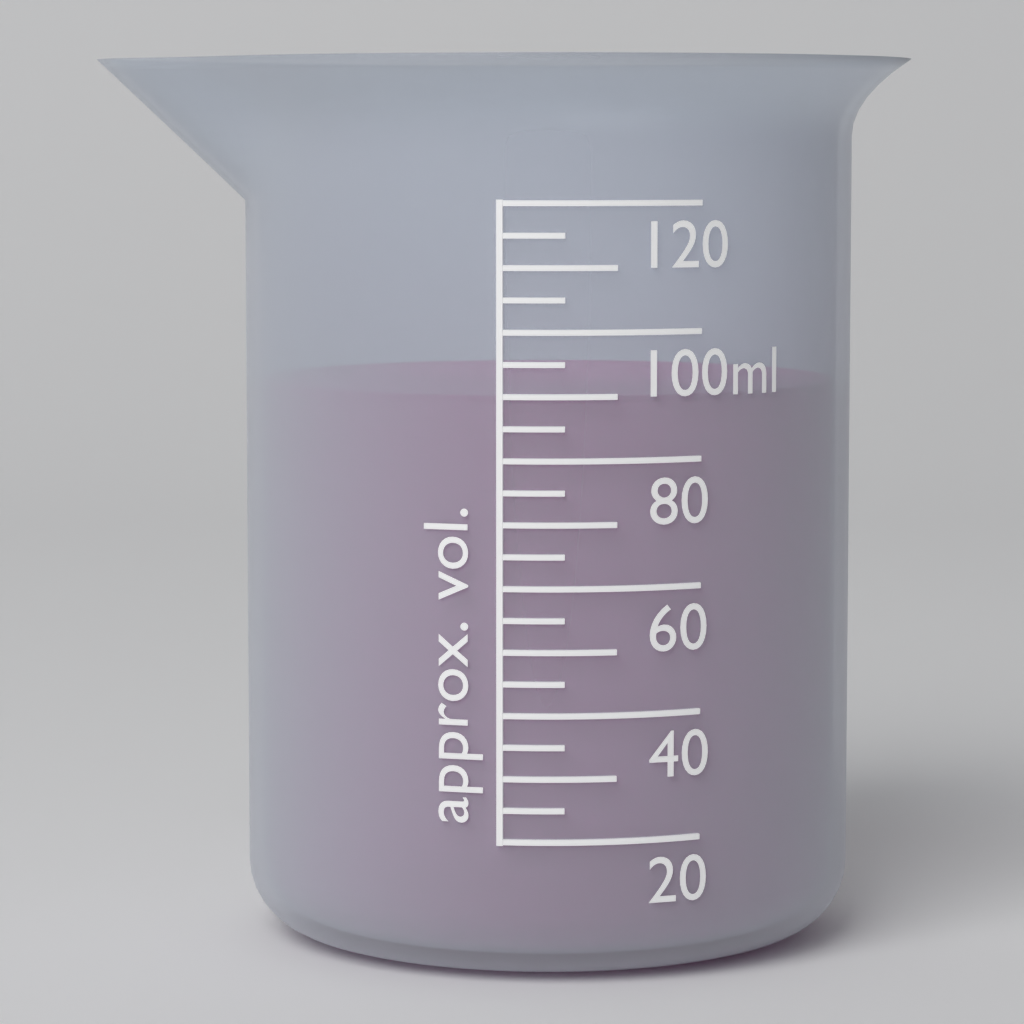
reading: 90 ml
